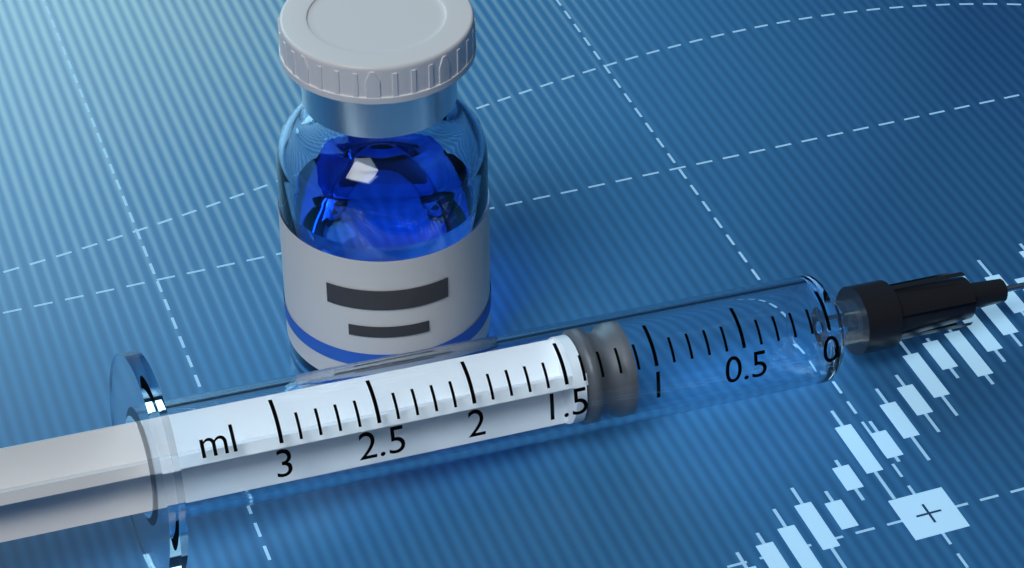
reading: 1.1 ml
